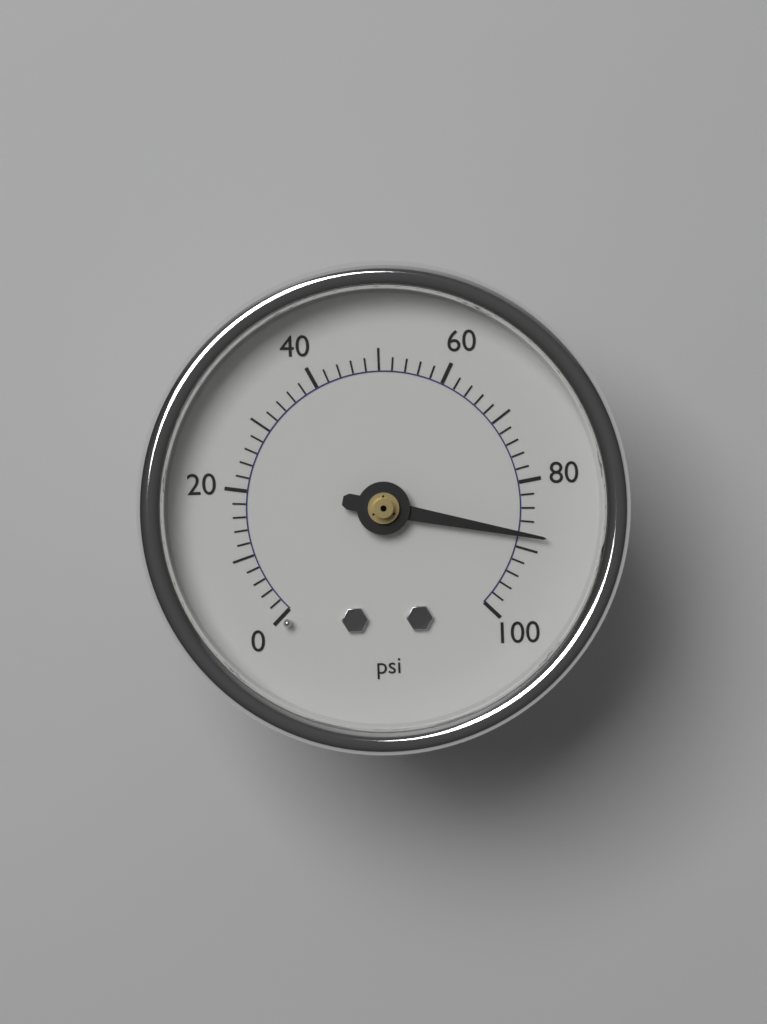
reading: 88 psi
